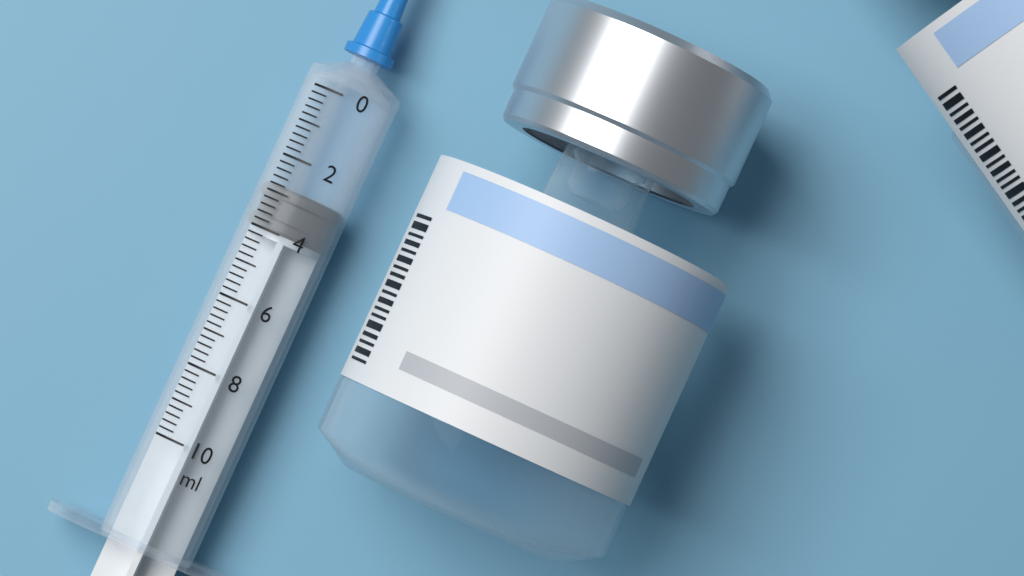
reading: 2.8 ml
